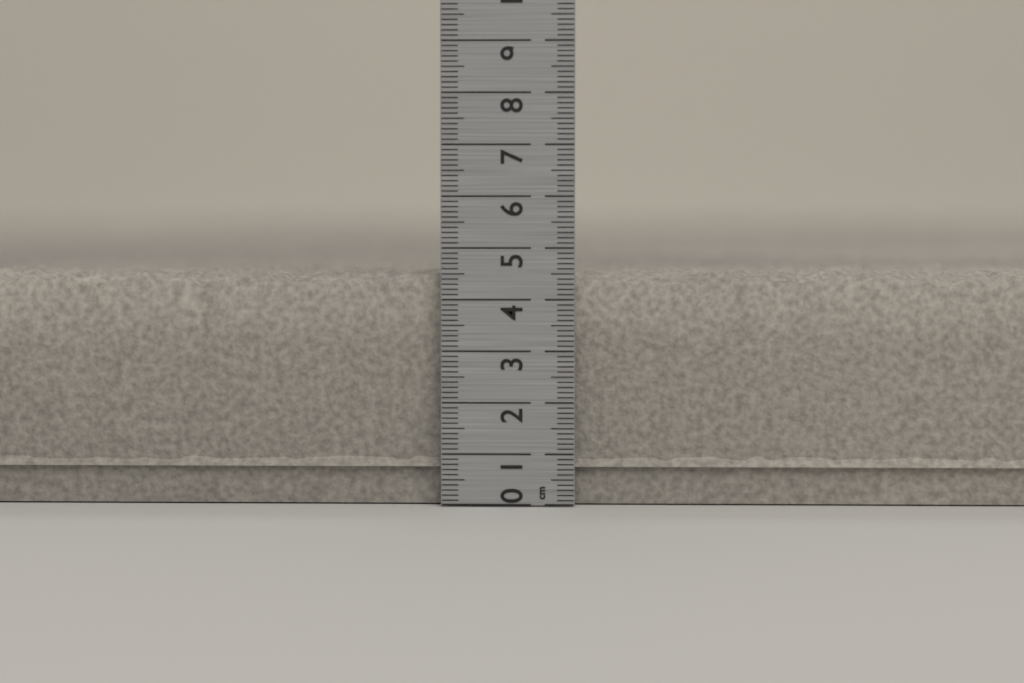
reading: 4.6 cm
